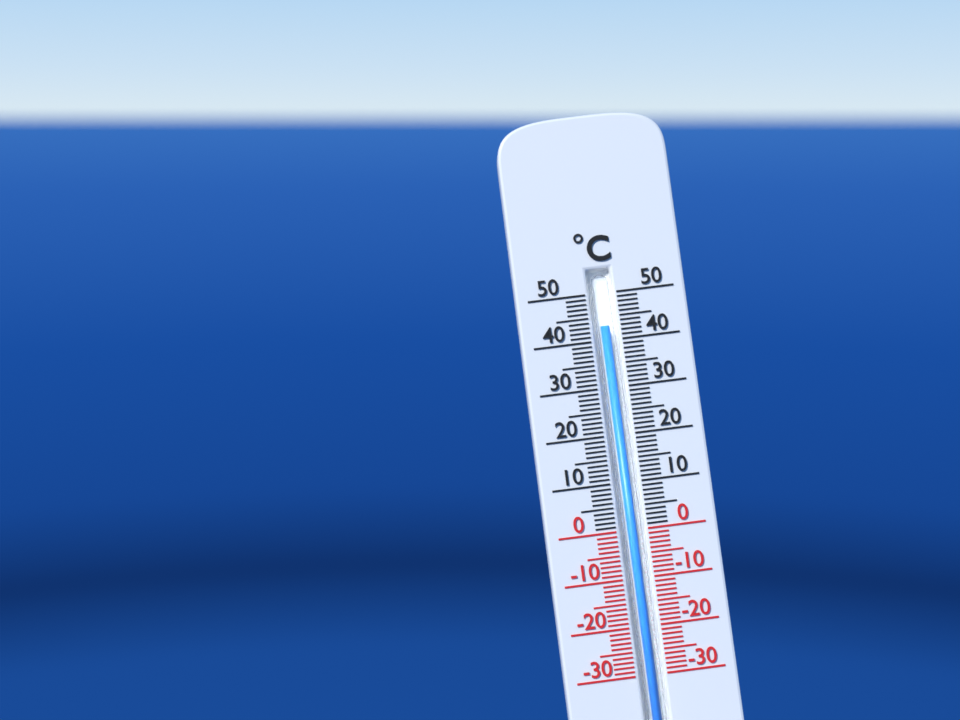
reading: 43 °C
